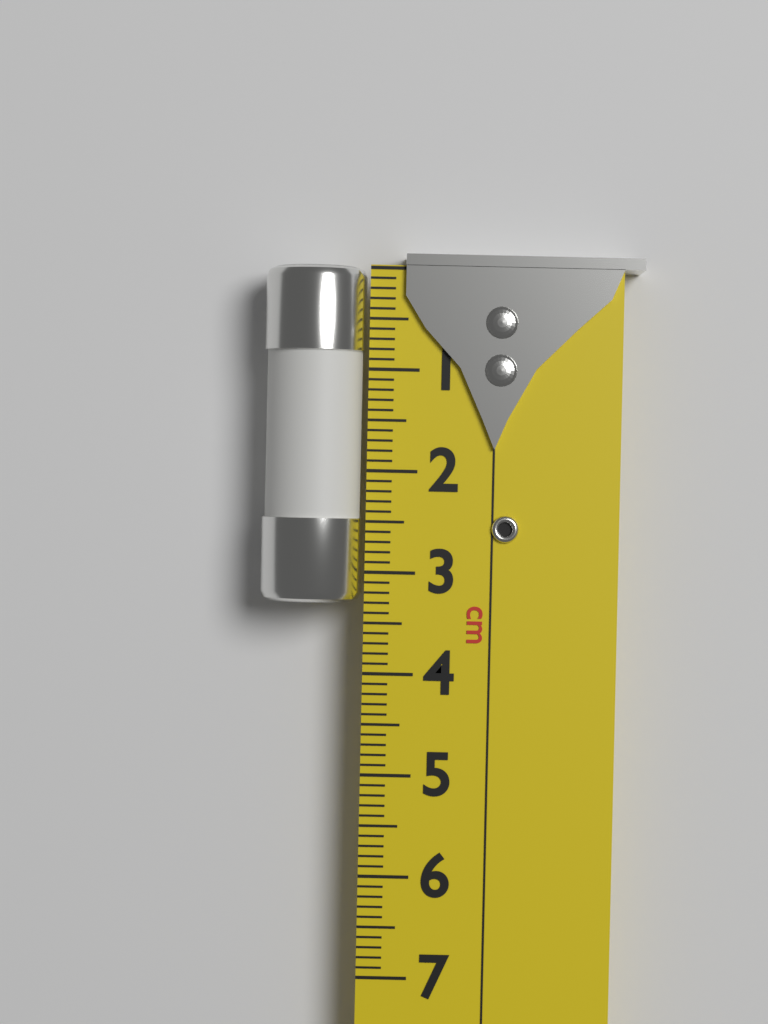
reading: 3.3 cm
